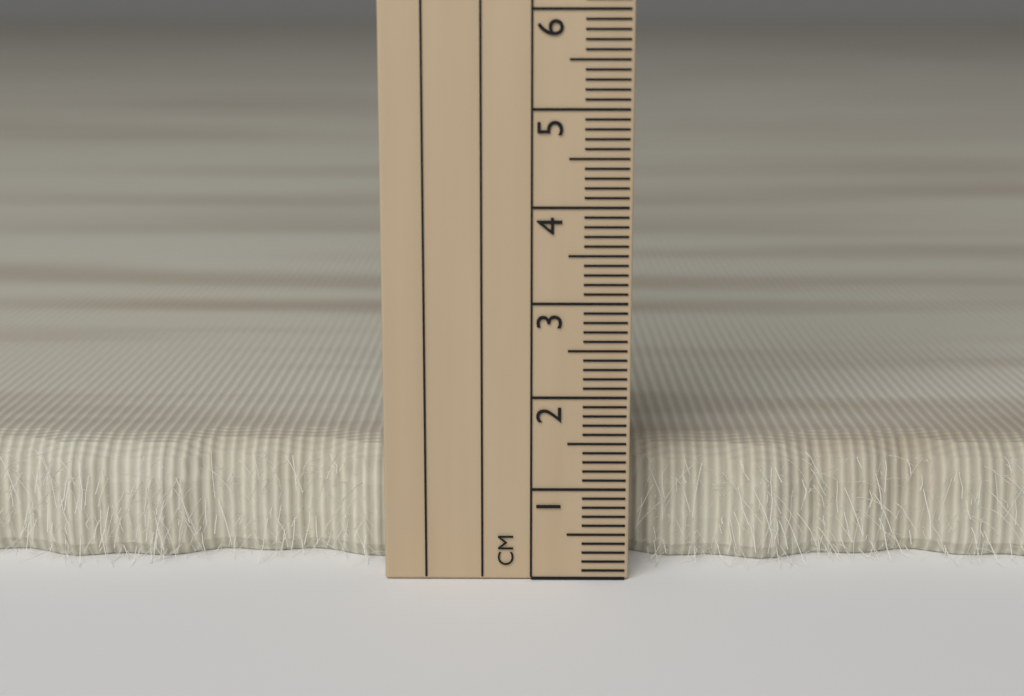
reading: 1.3 cm
